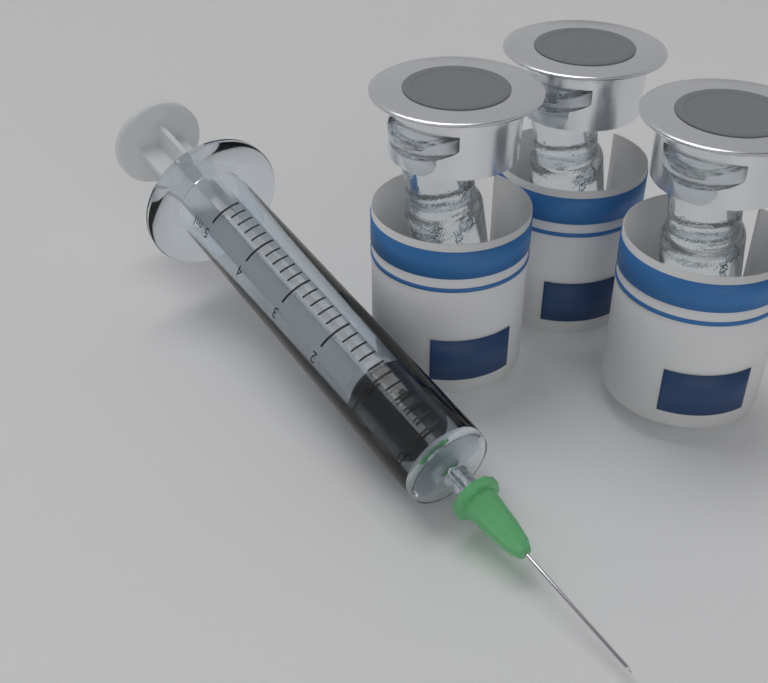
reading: 0.4 ml
